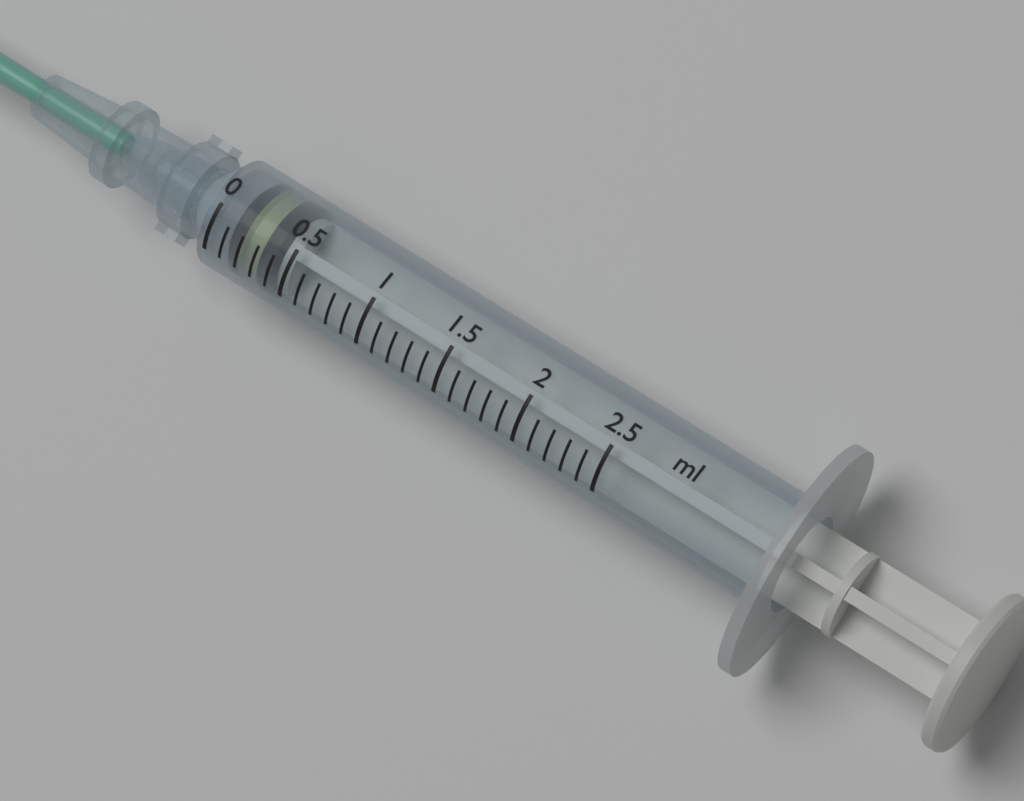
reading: 0.1 ml
